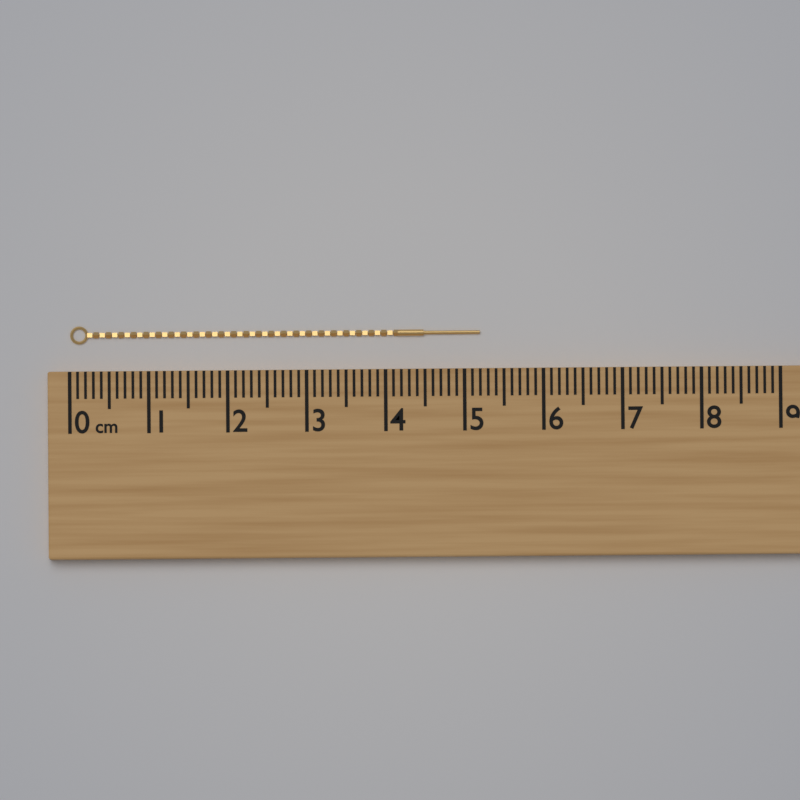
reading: 5.2 cm
